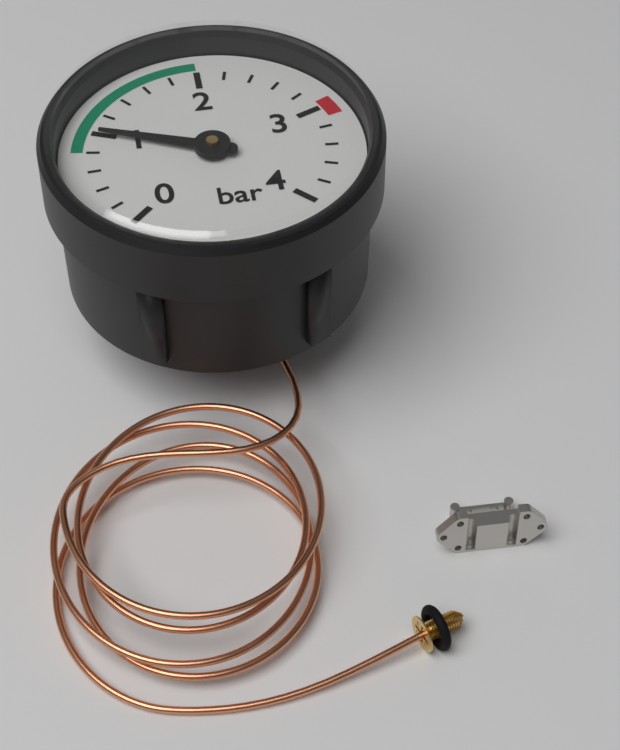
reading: 1.0 bar
